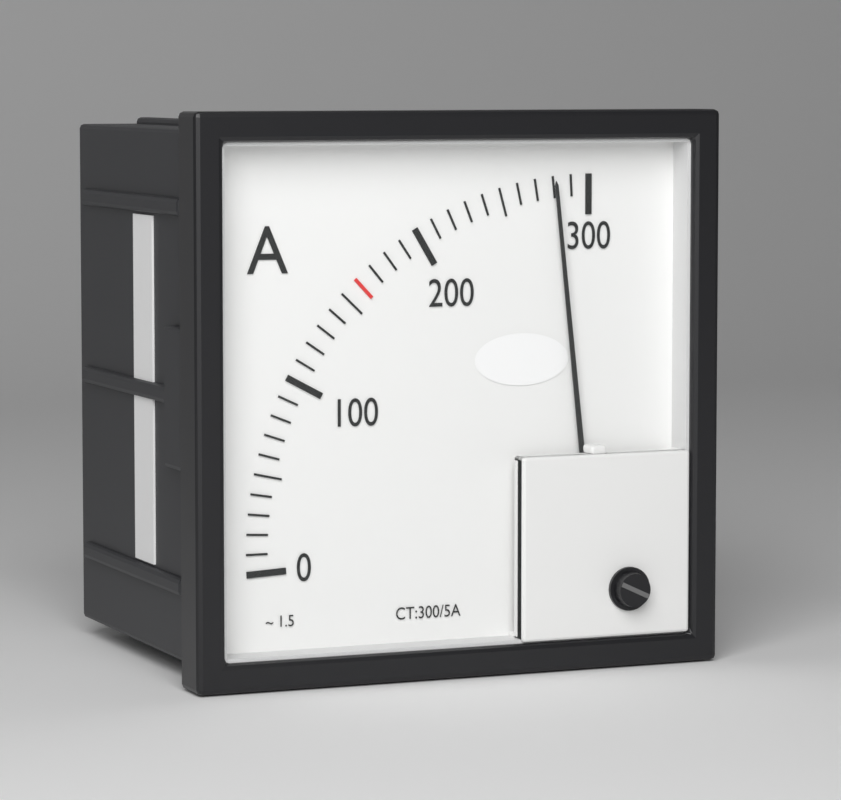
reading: 280 A
